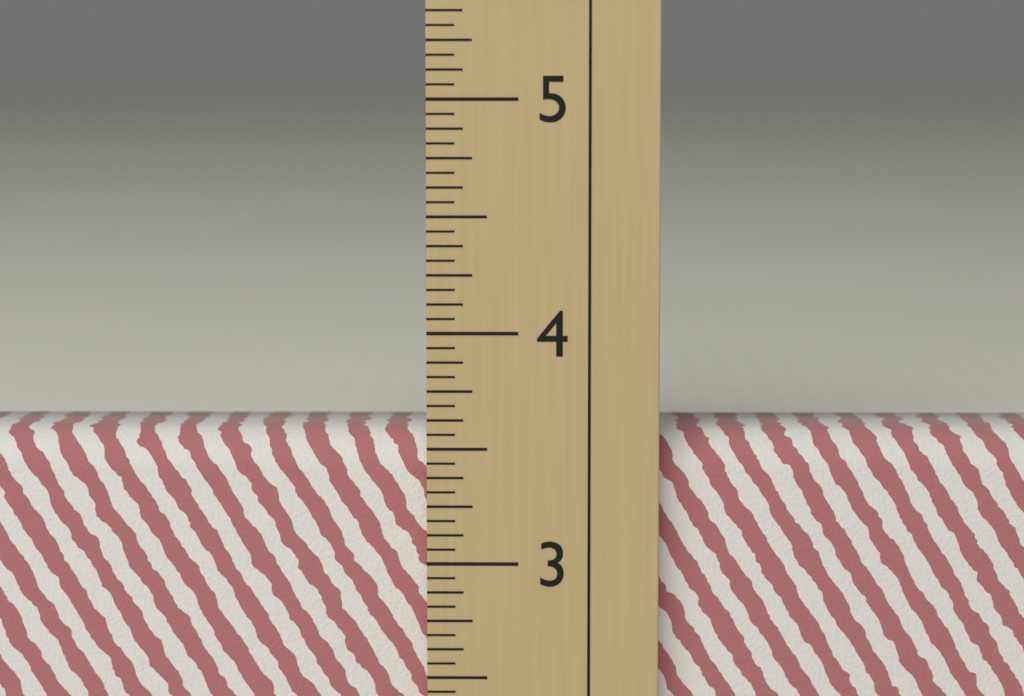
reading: 3.5625 in
